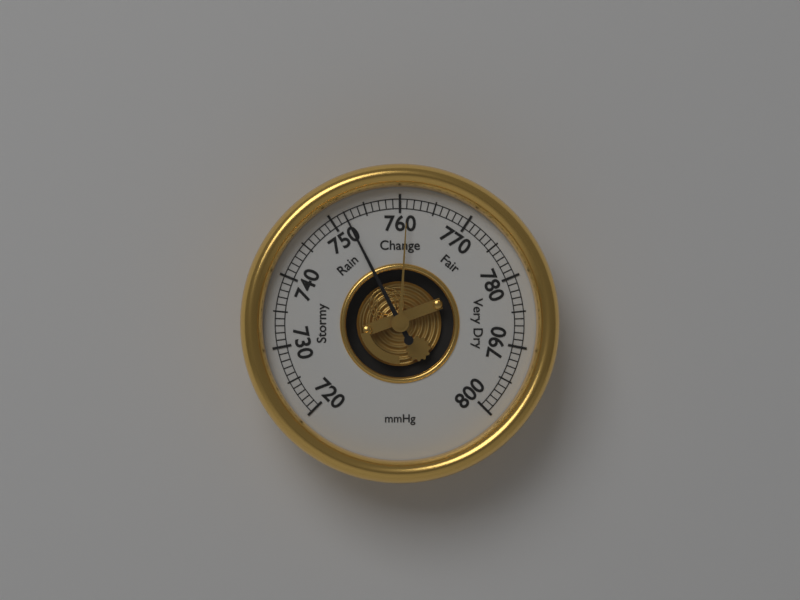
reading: 752 mmHg
